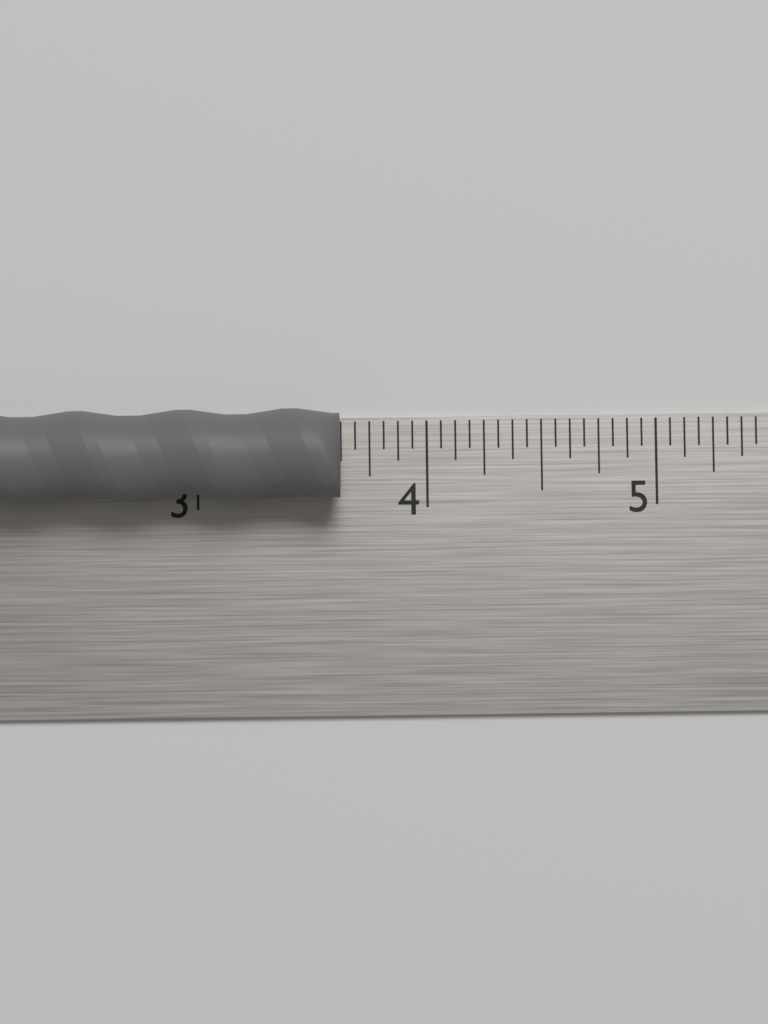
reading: 3.6250 in
